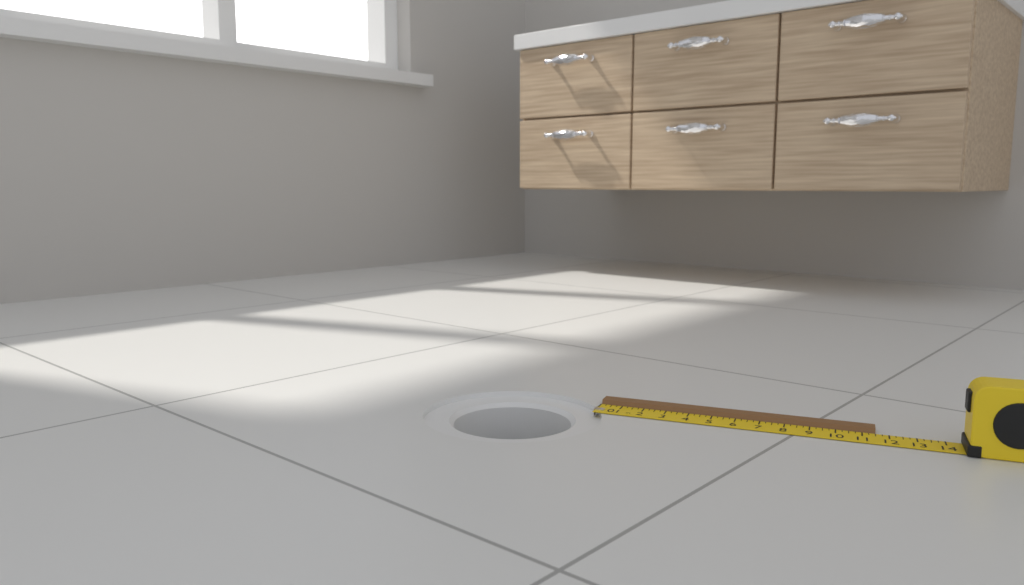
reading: 11.50 in
